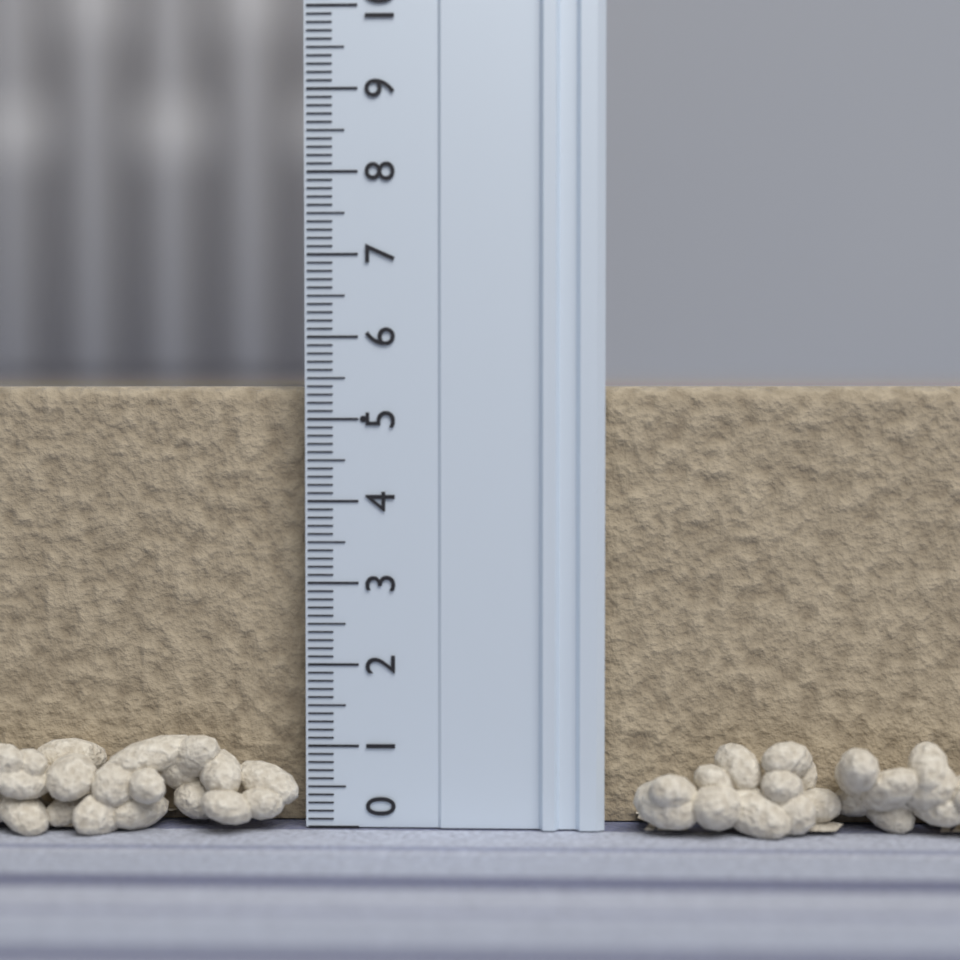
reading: 5.4 (no unit)
